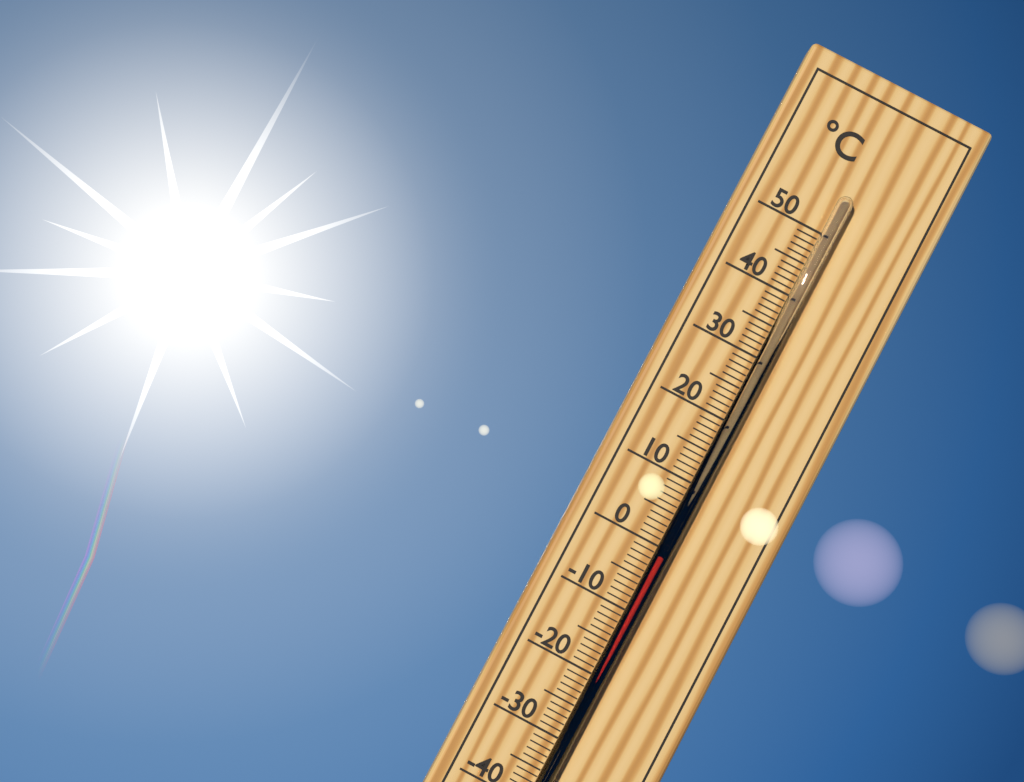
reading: -1 °C
